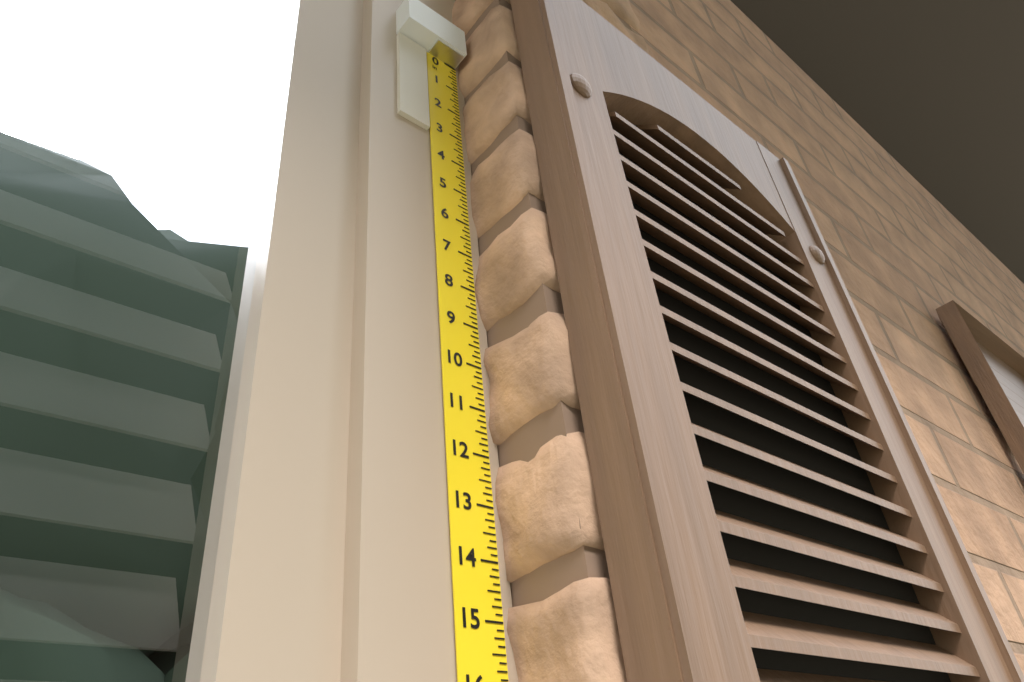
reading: 3.250 in
